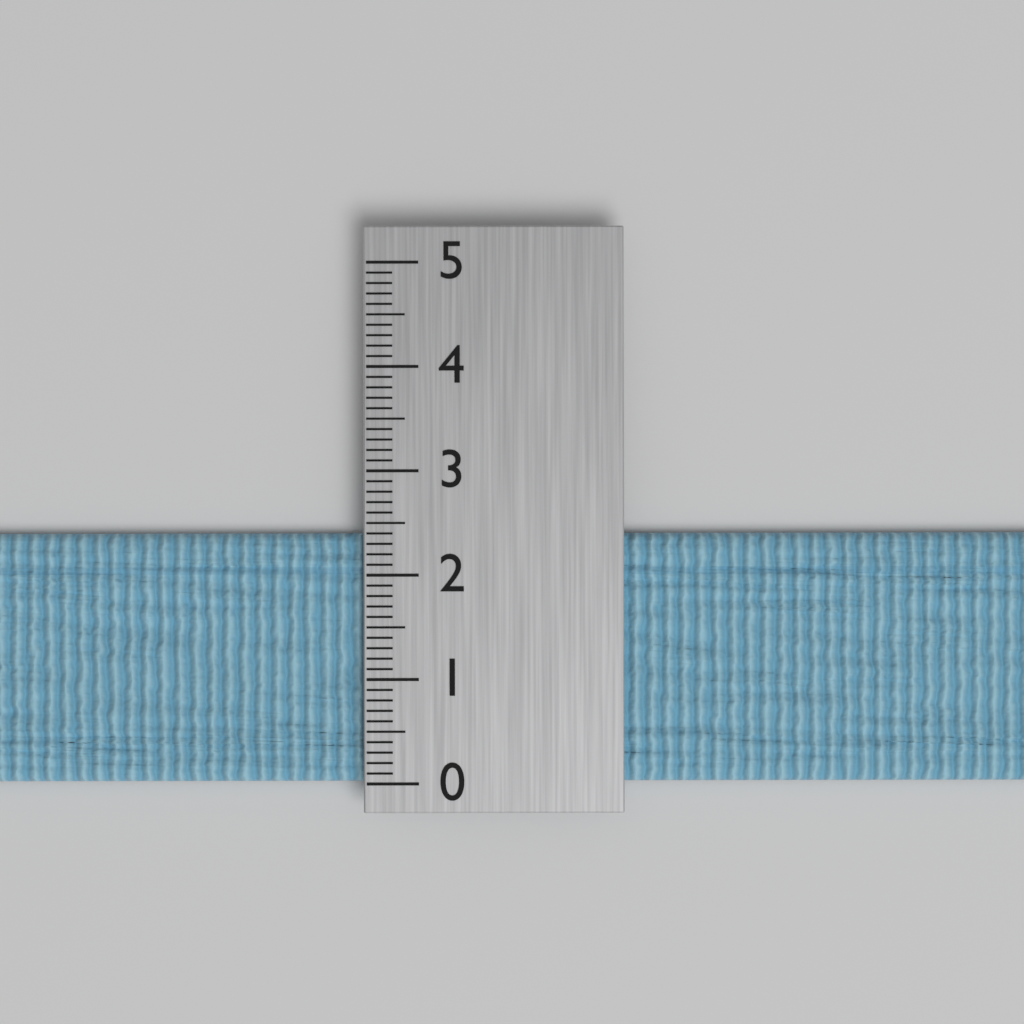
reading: 2.4 (no unit)
